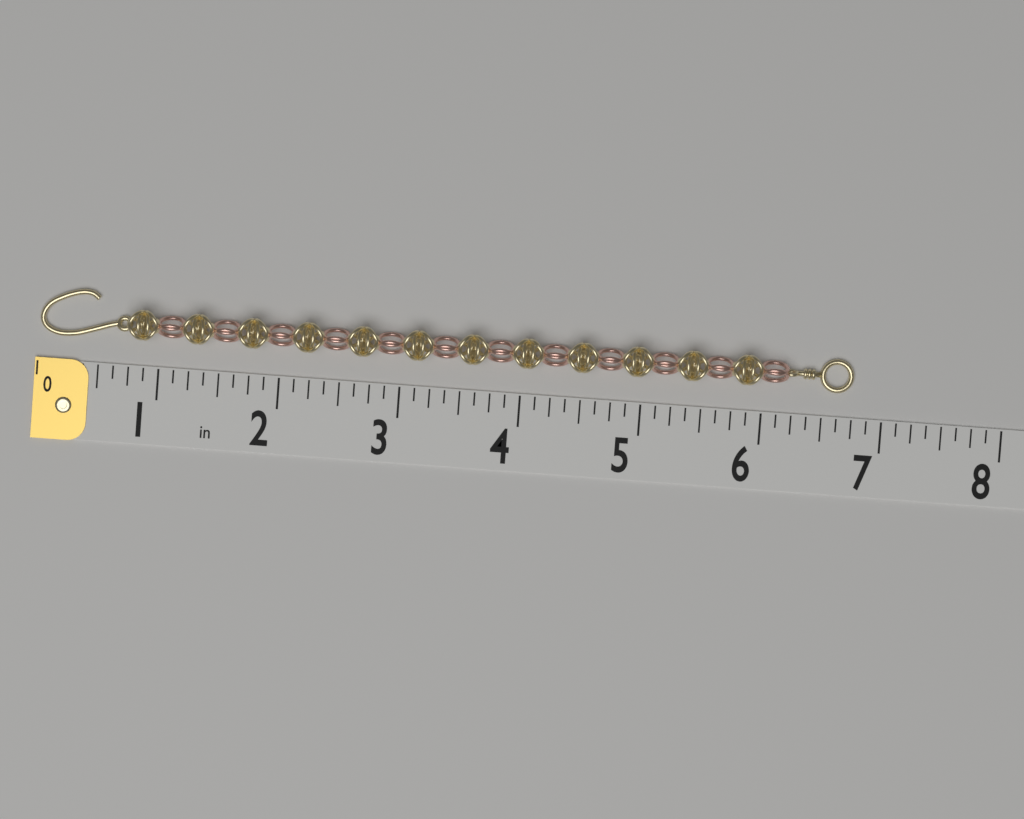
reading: 6.750 in
